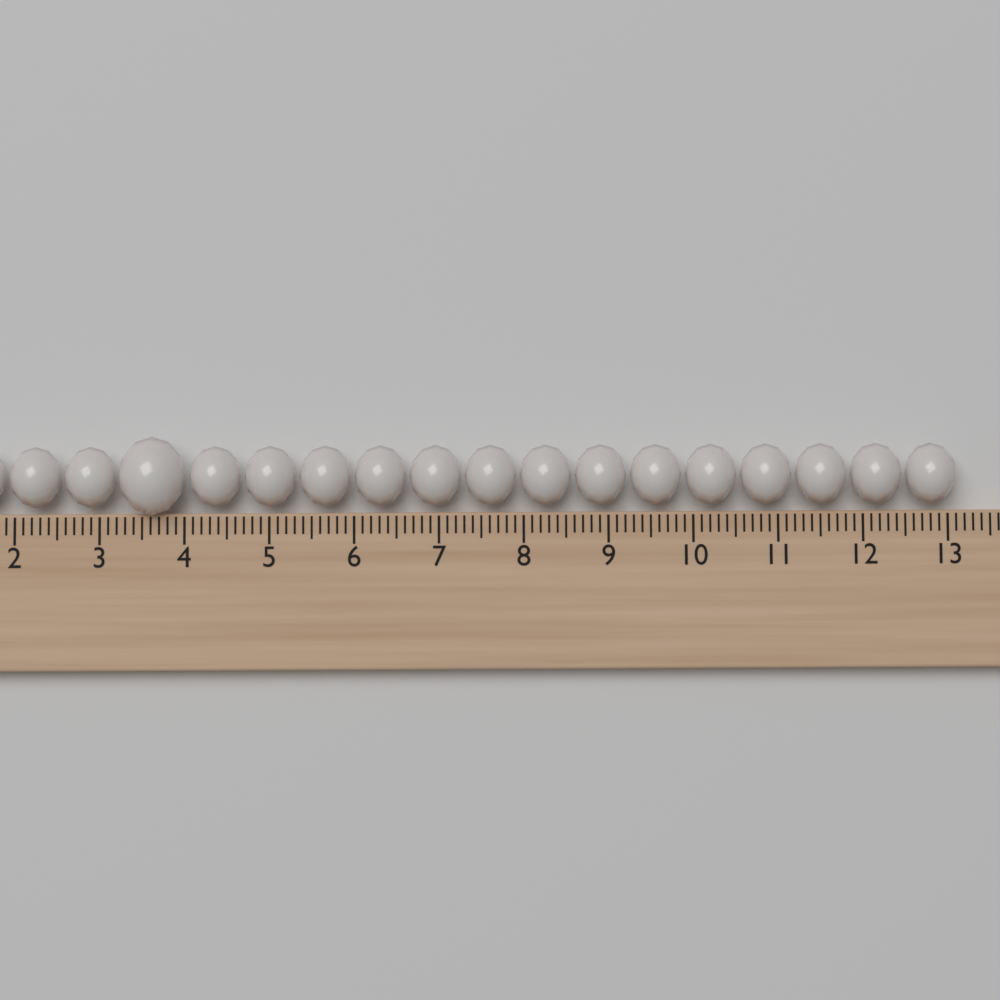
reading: 13.1 (no unit)
